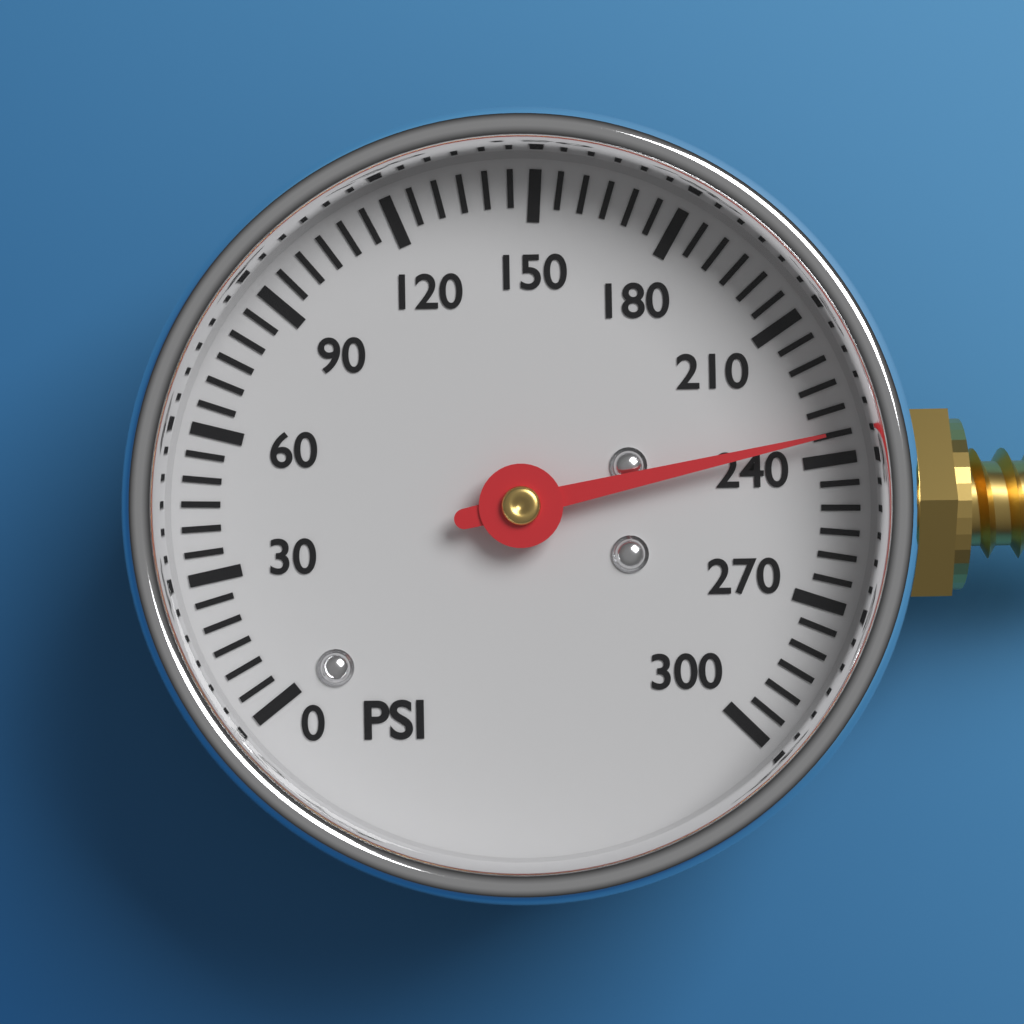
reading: 235 psi
